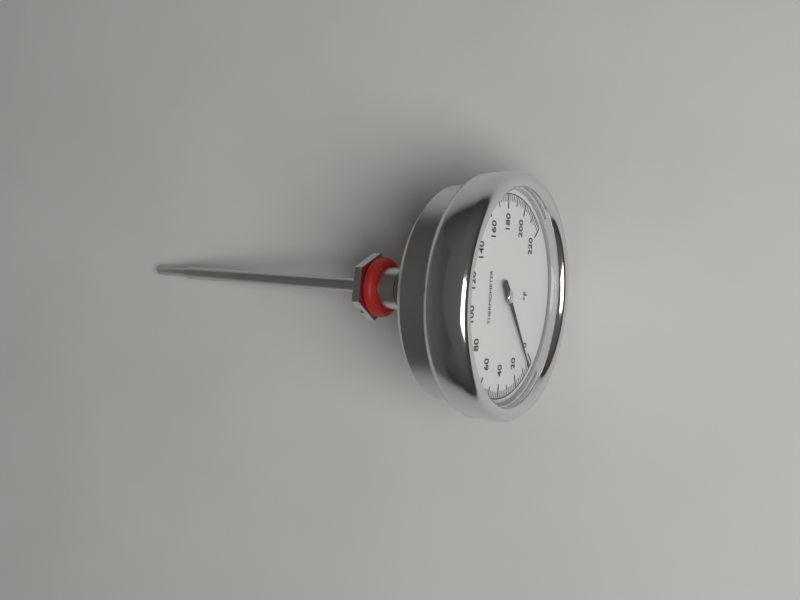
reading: 6 °F
